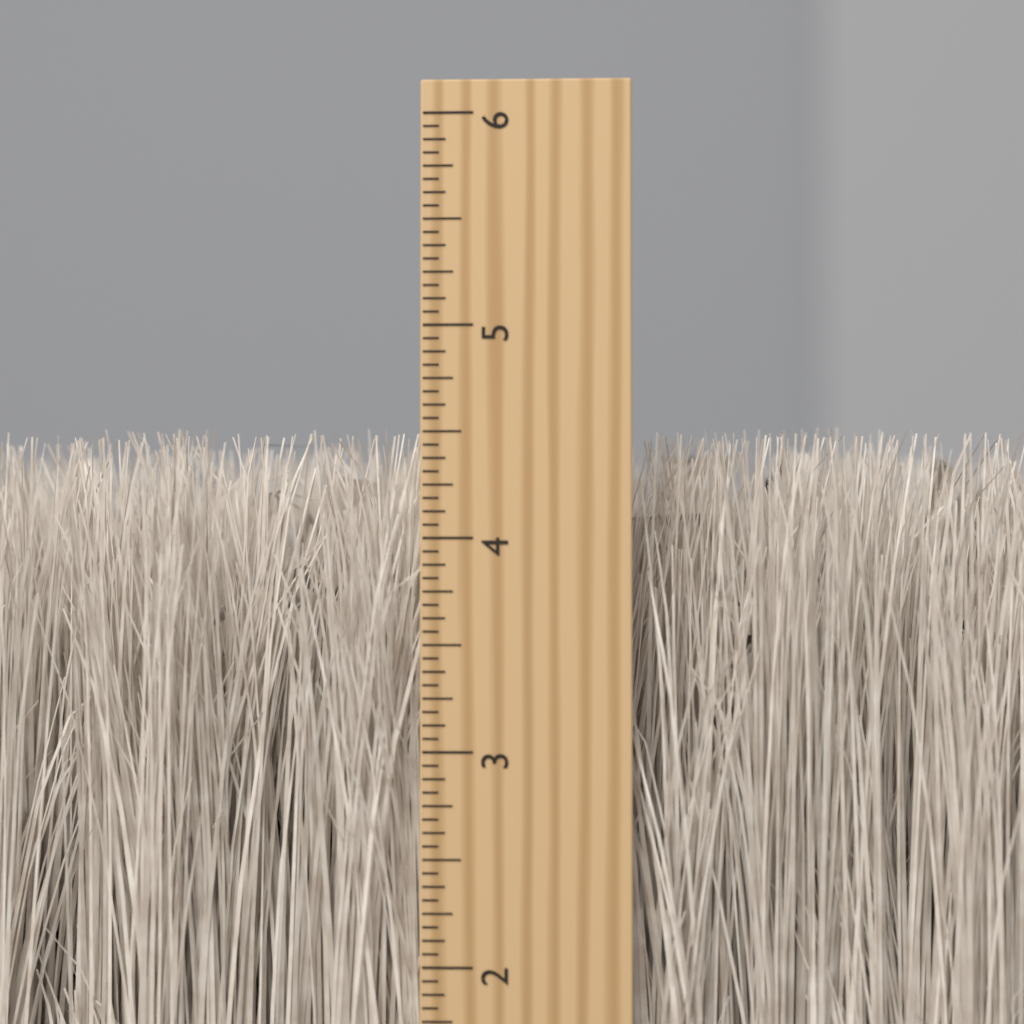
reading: 4.5000 inch
